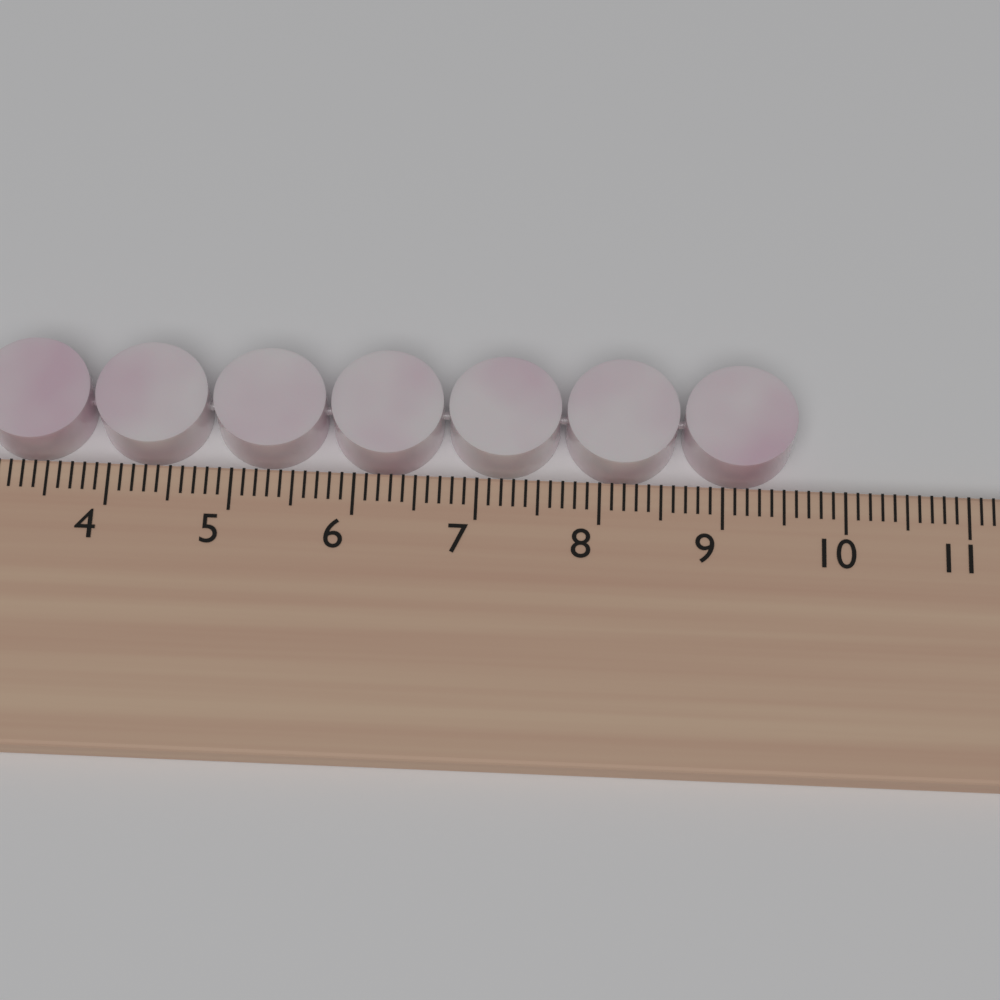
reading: 9.6 cm
